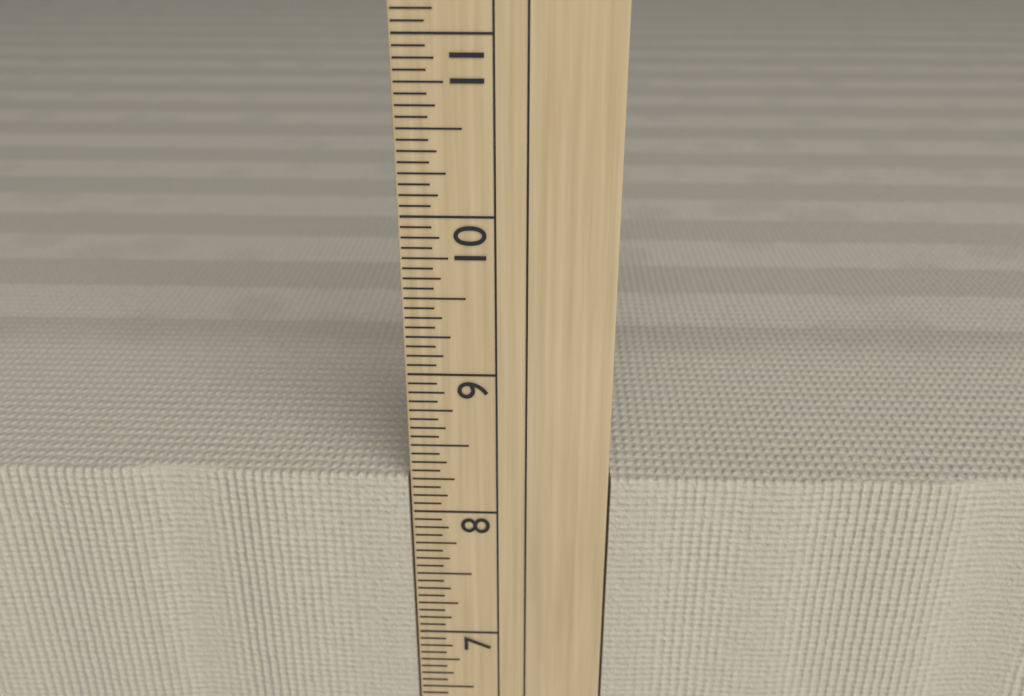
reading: 8.2500 in
